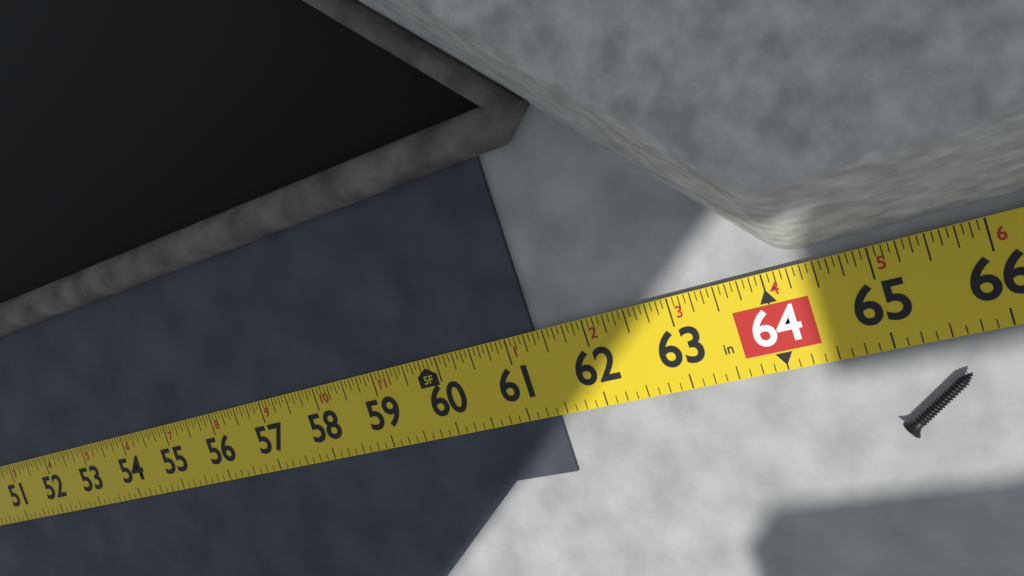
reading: 61.3750 in
